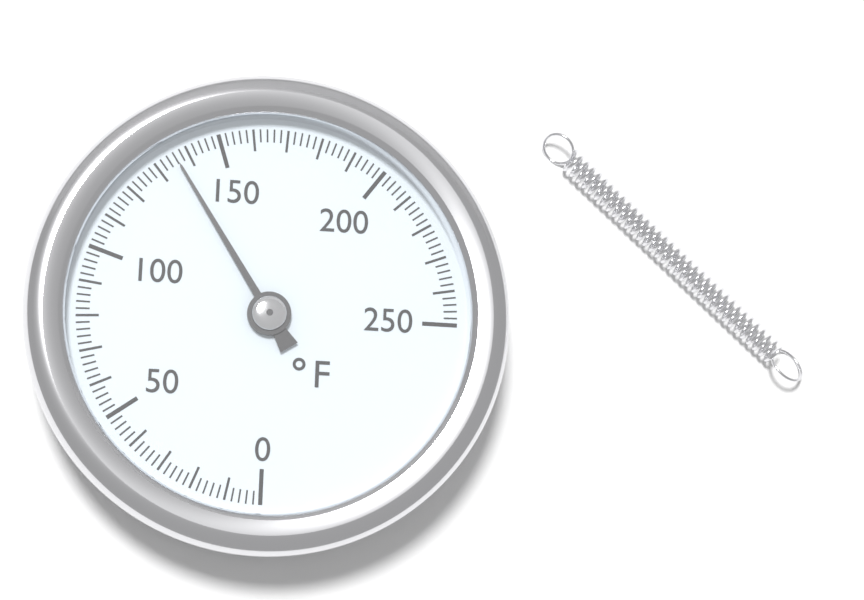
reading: 136 °F
